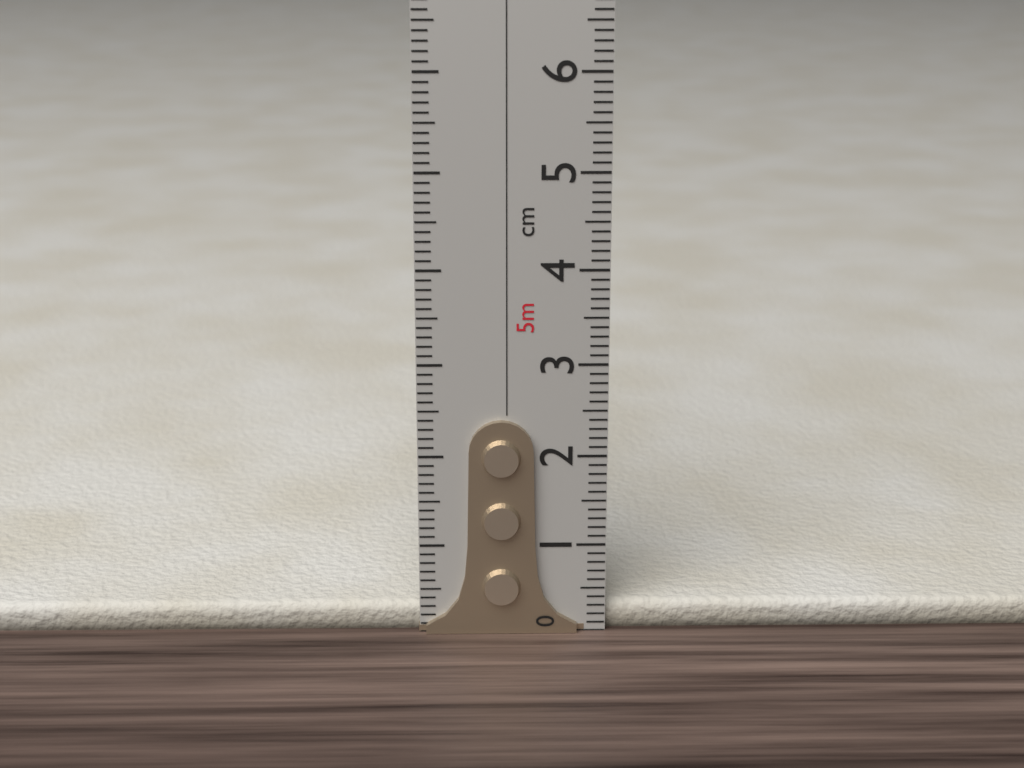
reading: 0.3 cm
